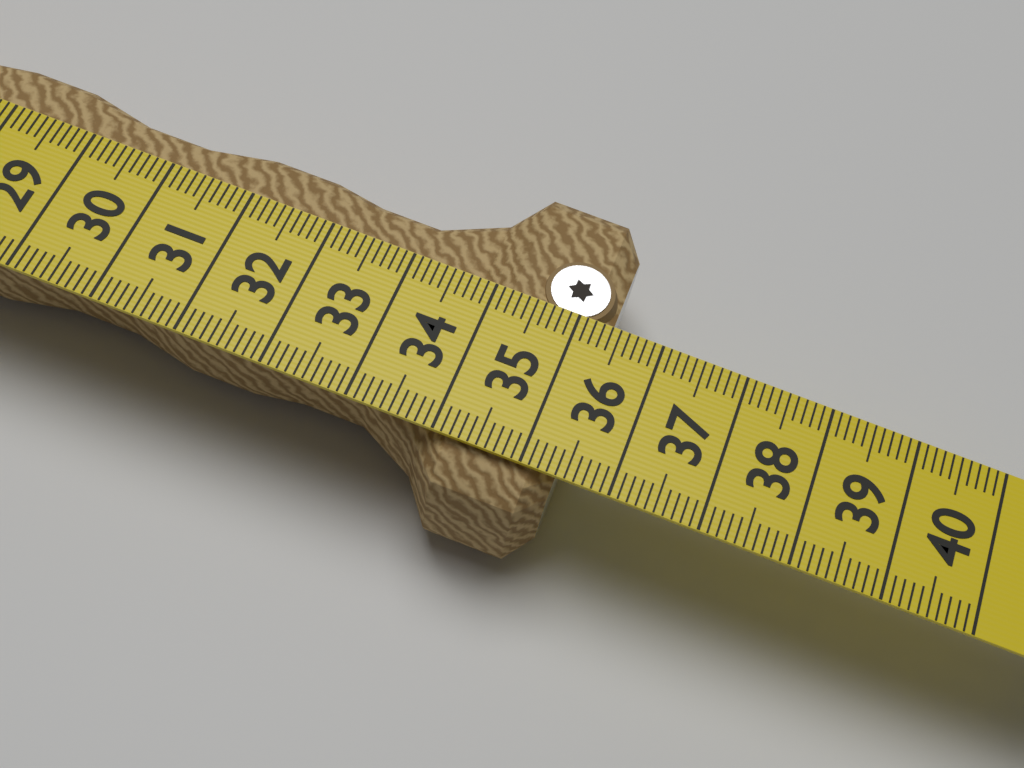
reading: 35.4 (no unit)
